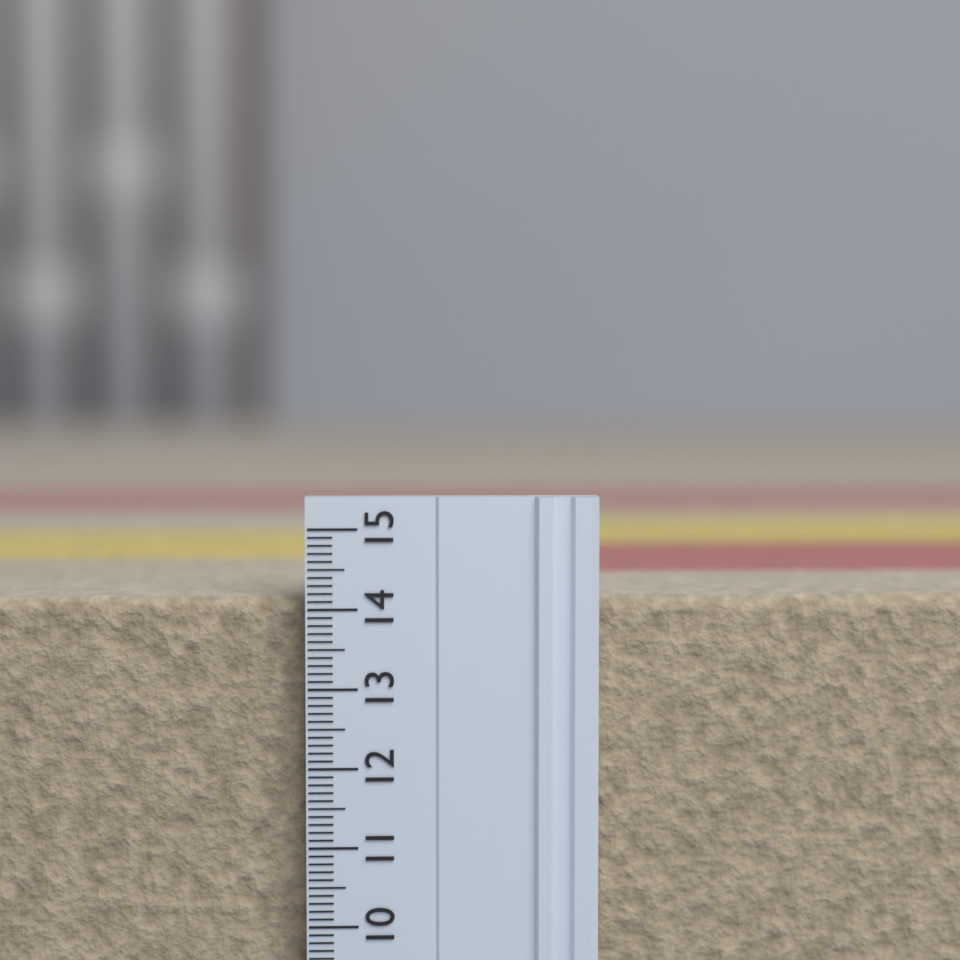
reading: 14.1 (no unit)
